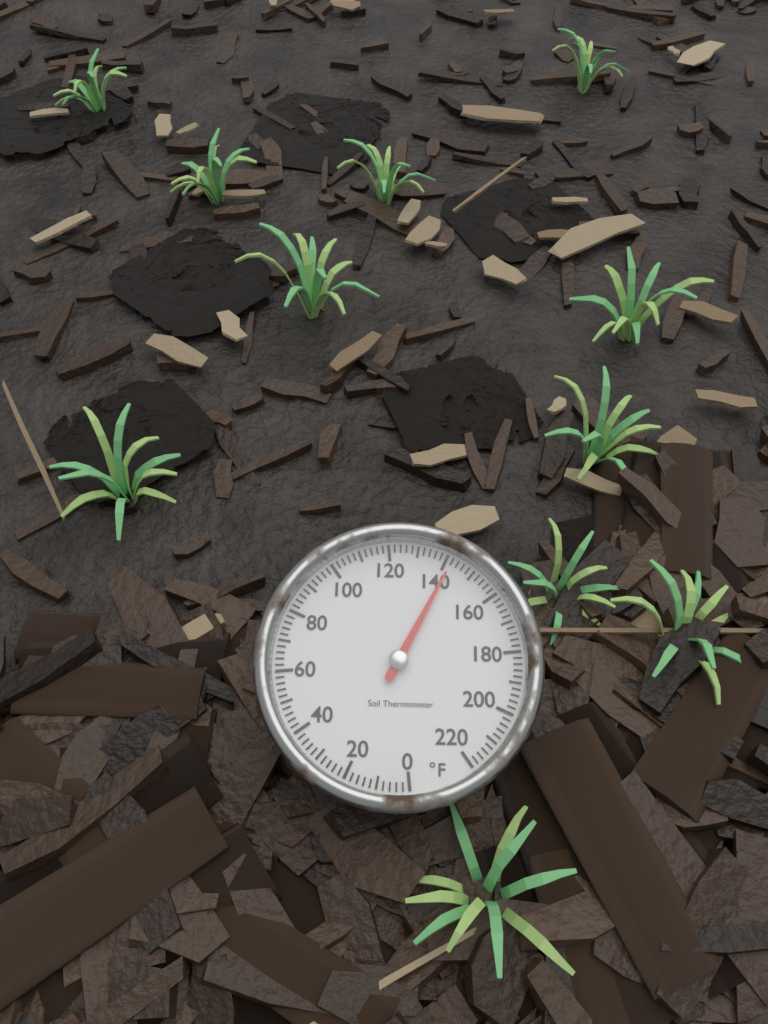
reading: 142 °F
